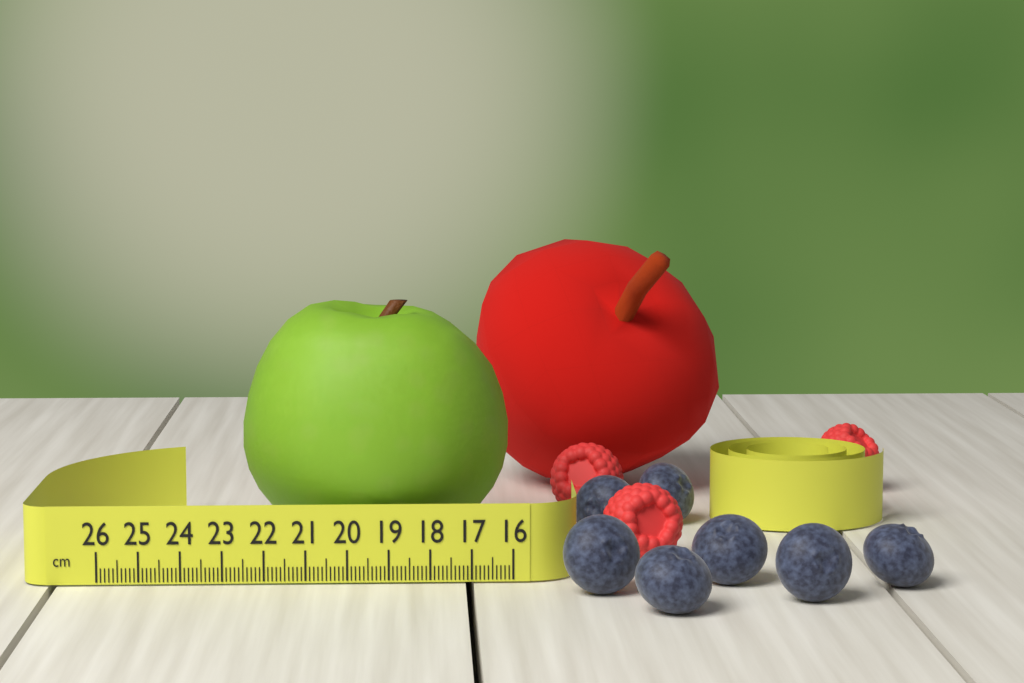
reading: 22.7 cm
